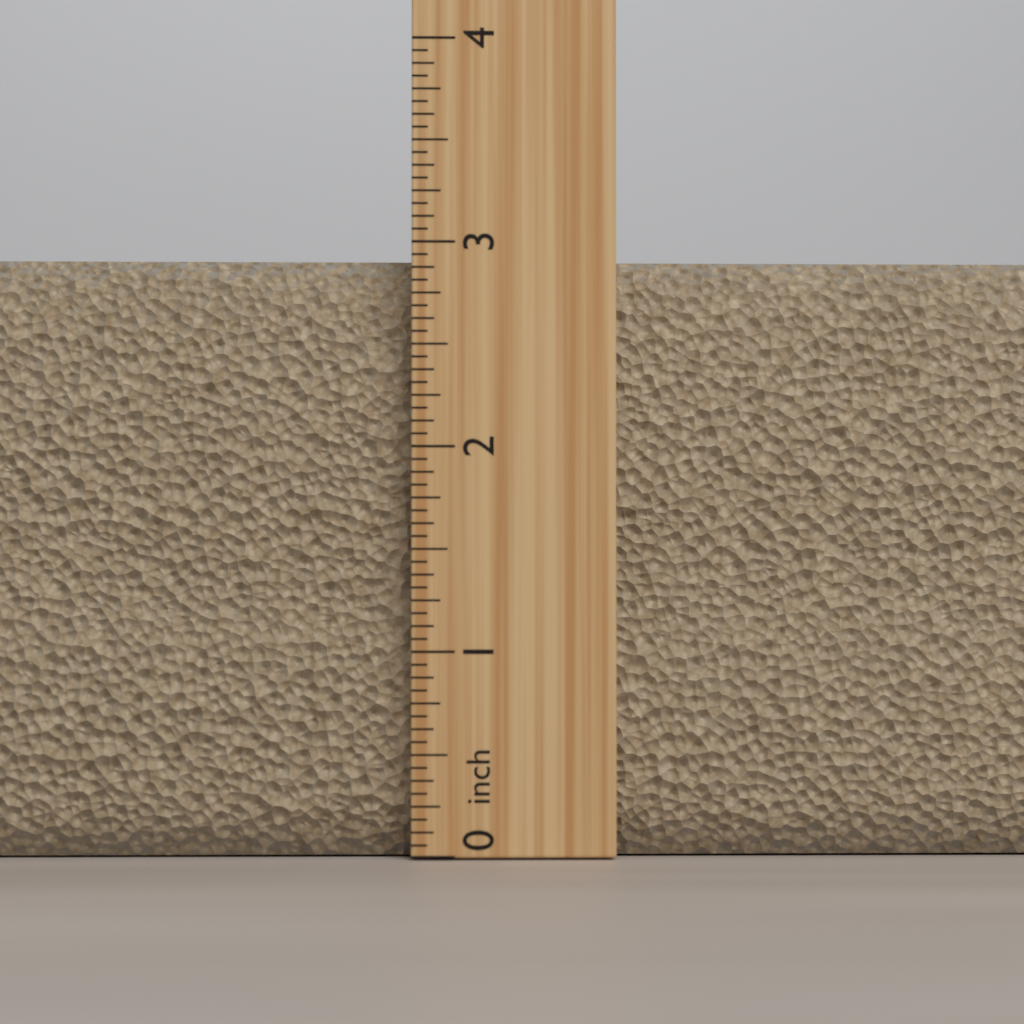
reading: 2.9375 inch
